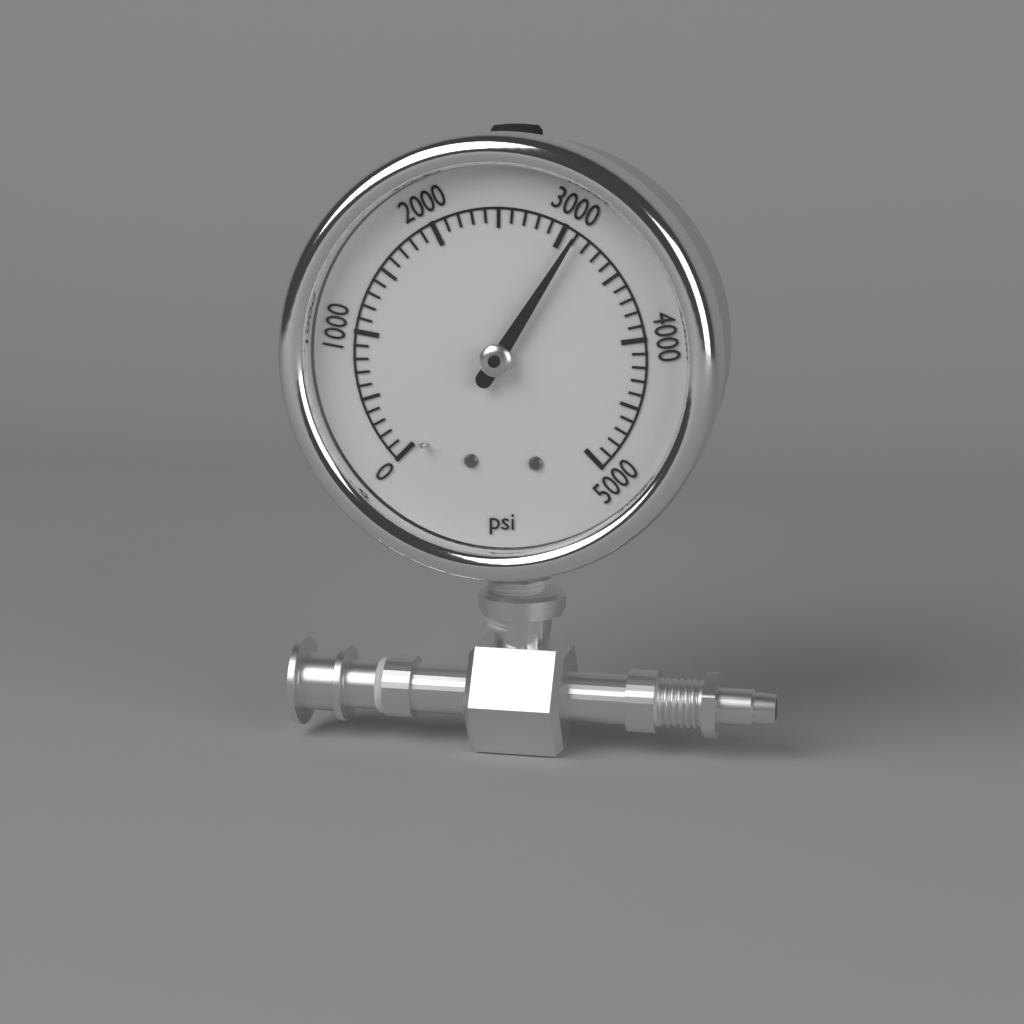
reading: 3100 psi
